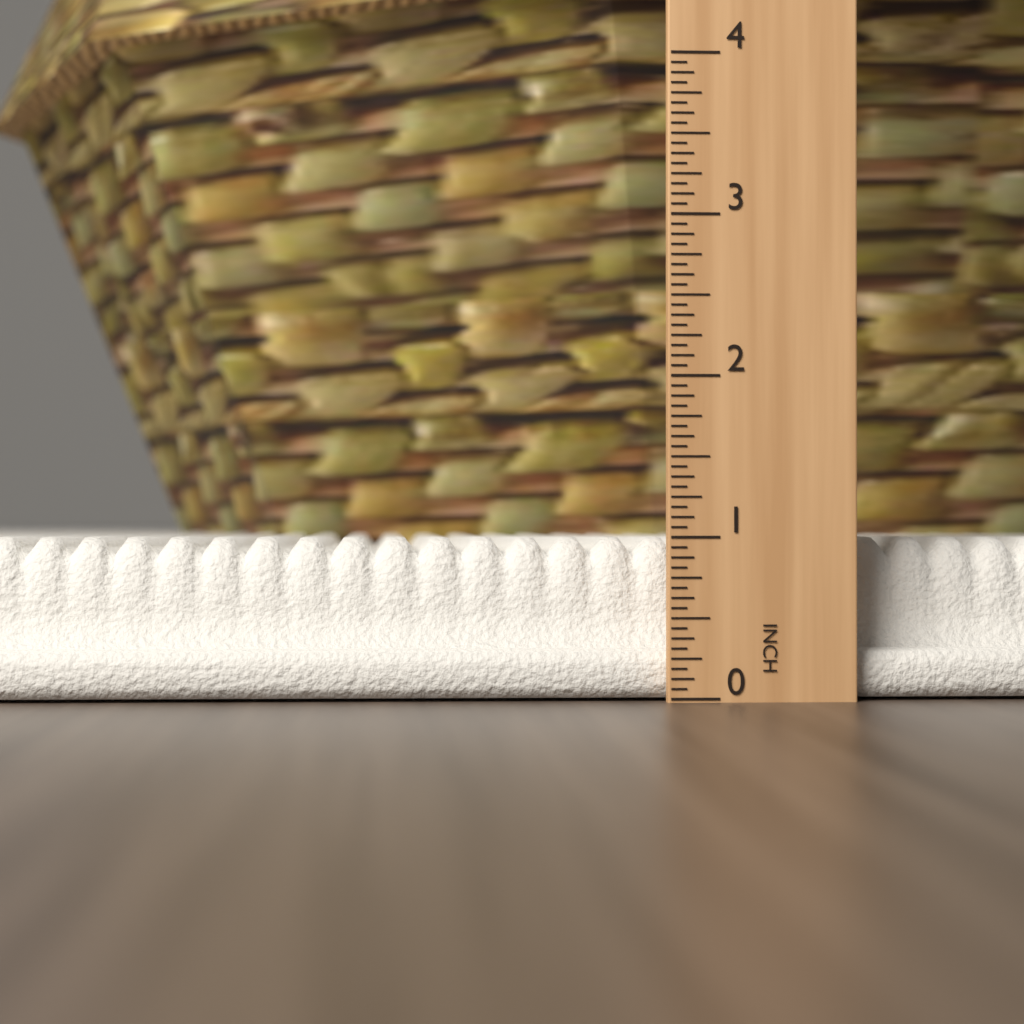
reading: 1.0000 in
